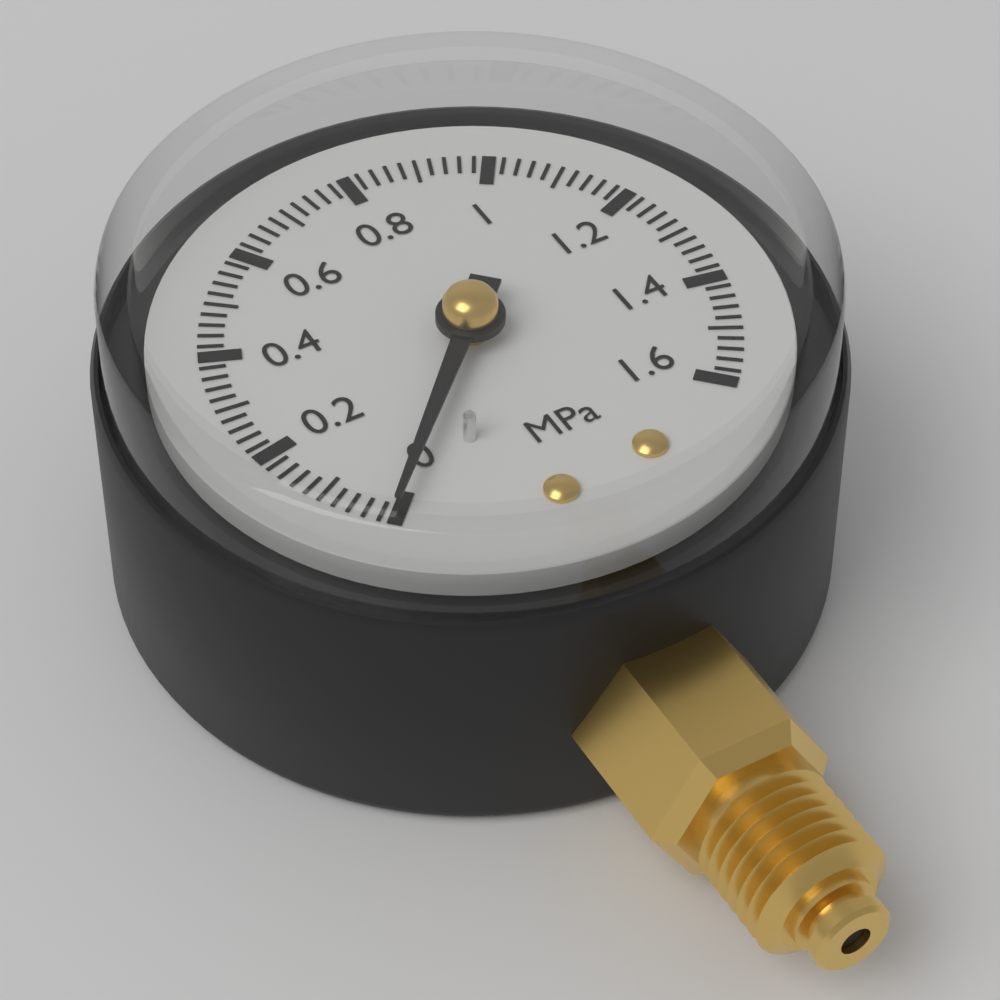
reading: 0.00 MPa
